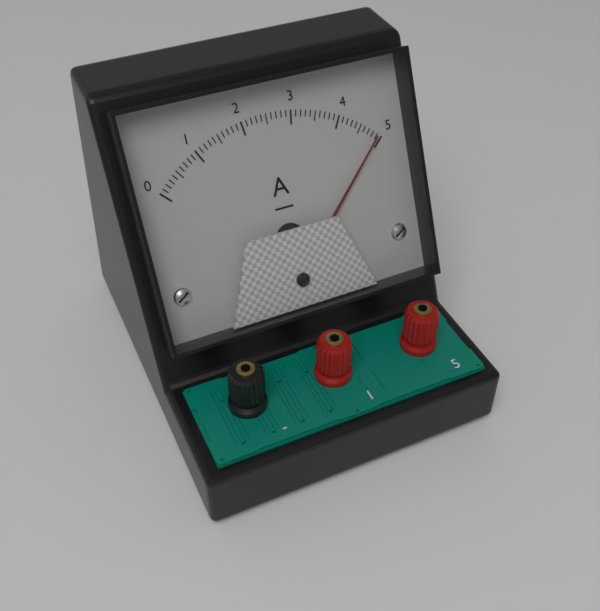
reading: 4.9 A
